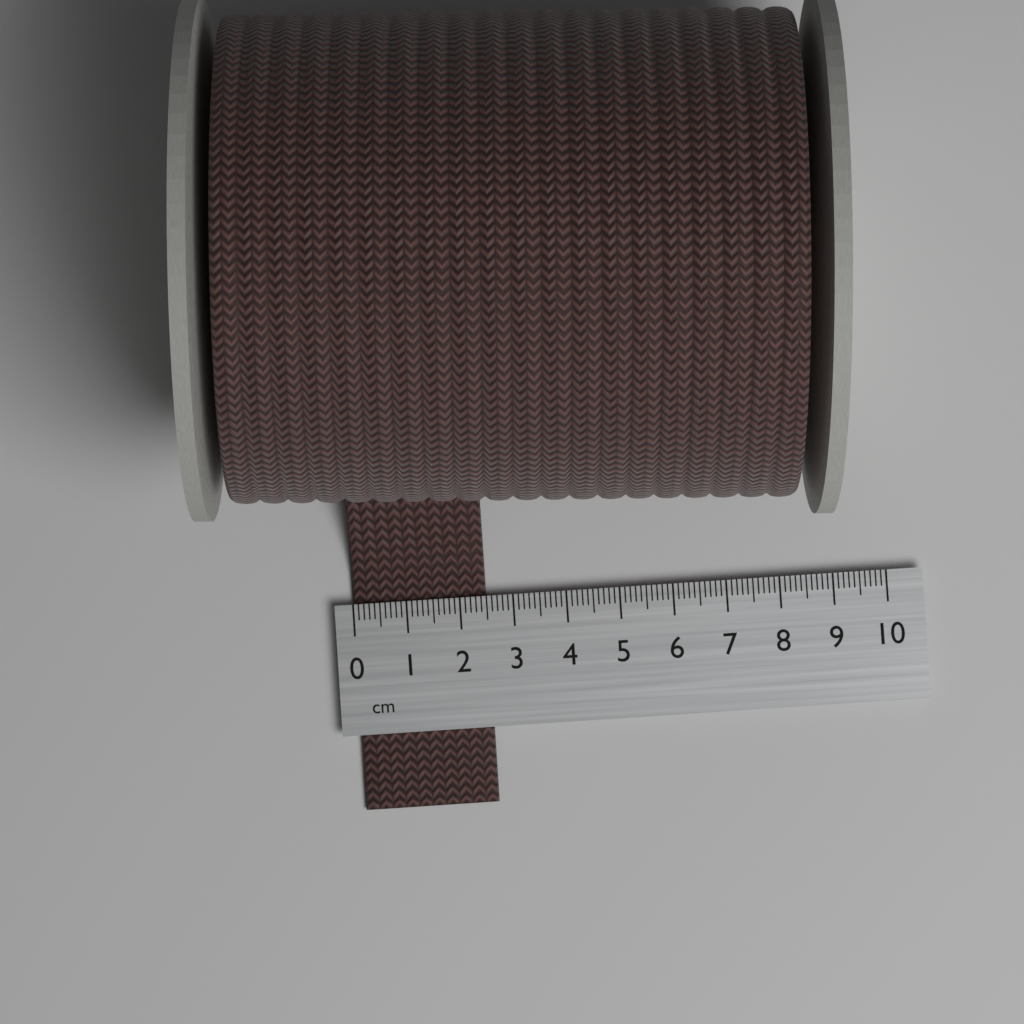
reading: 2.5 cm
